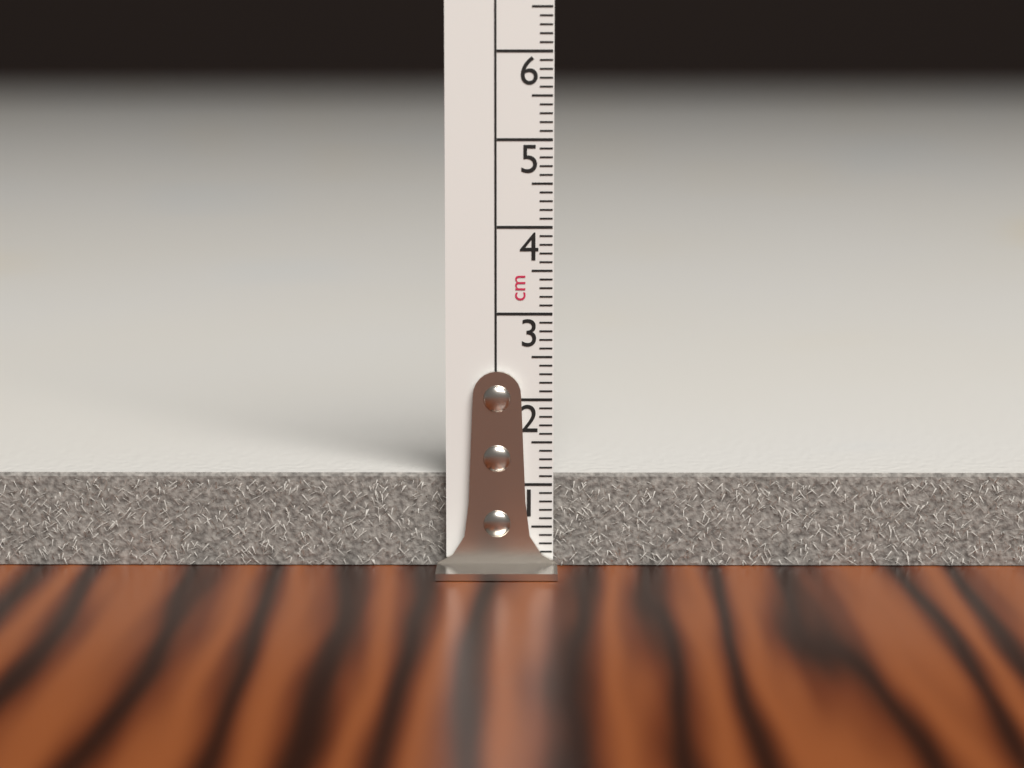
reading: 1.1 cm
